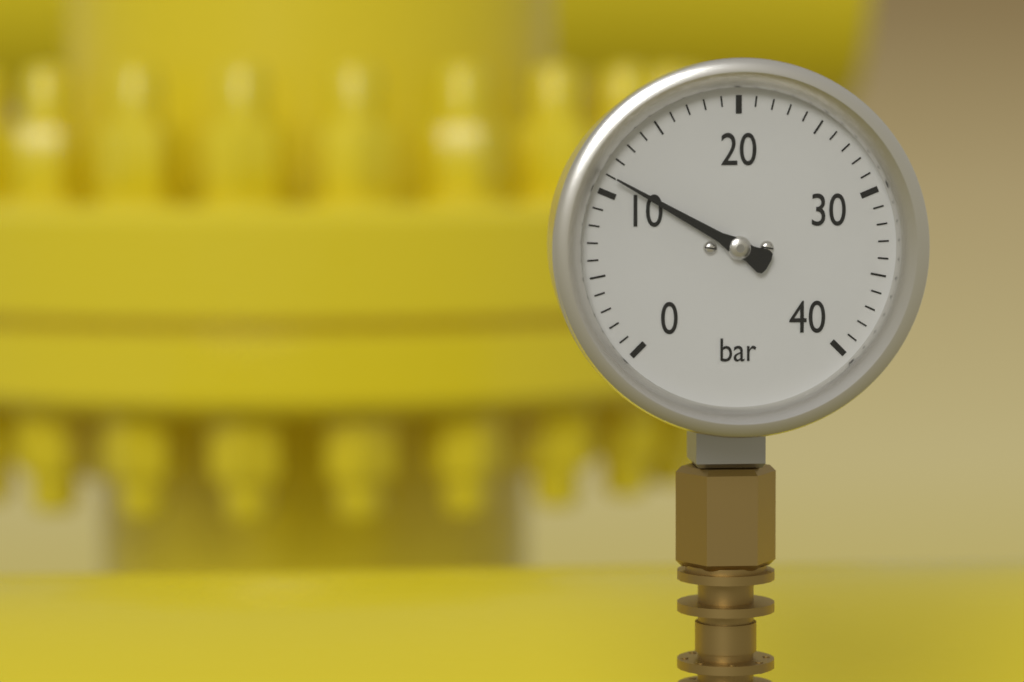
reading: 11 bar
